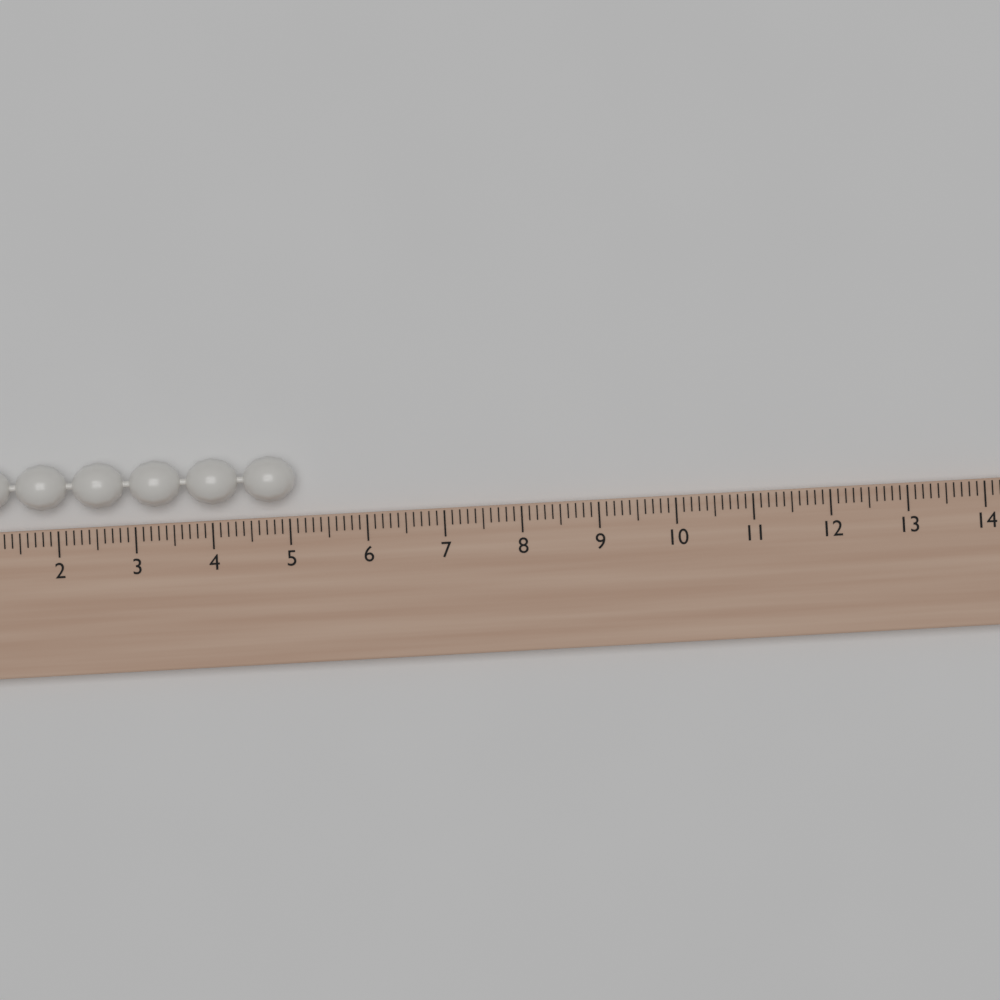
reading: 5.1 (no unit)
